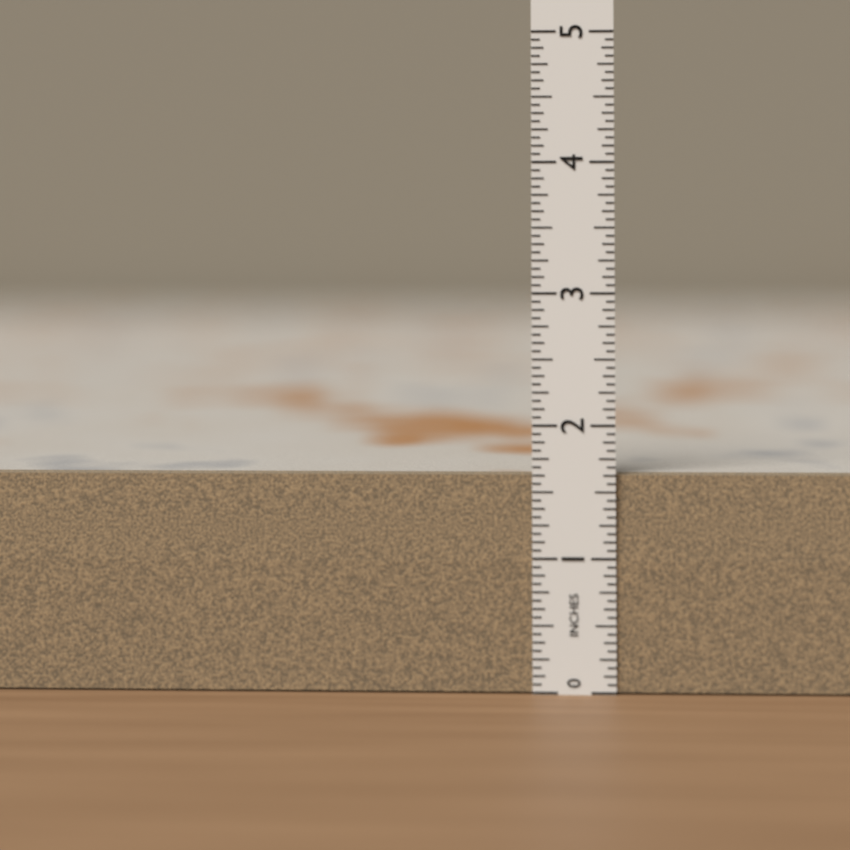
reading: 1.6250 in
